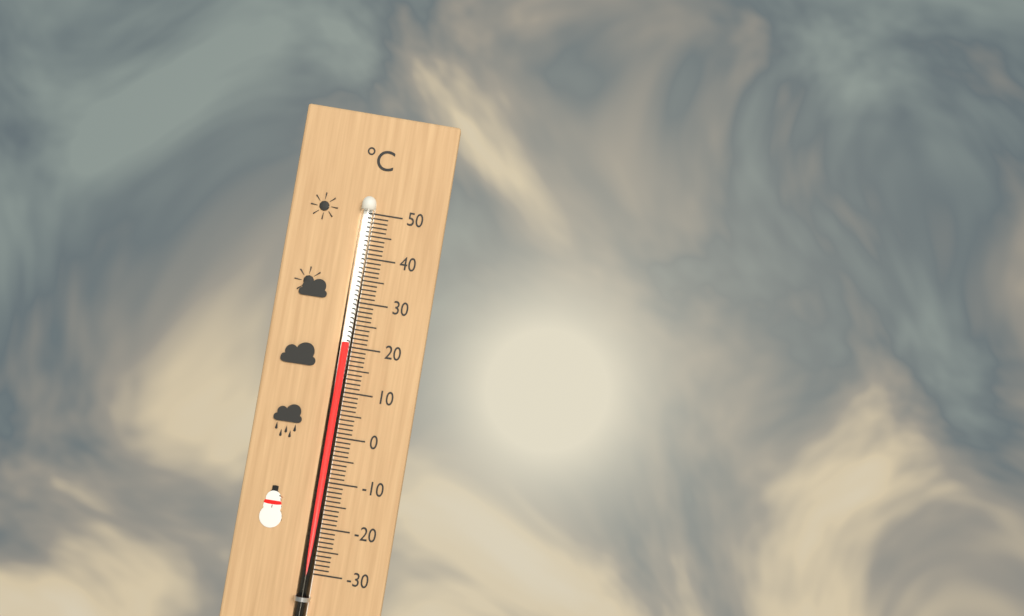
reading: 21 °C
